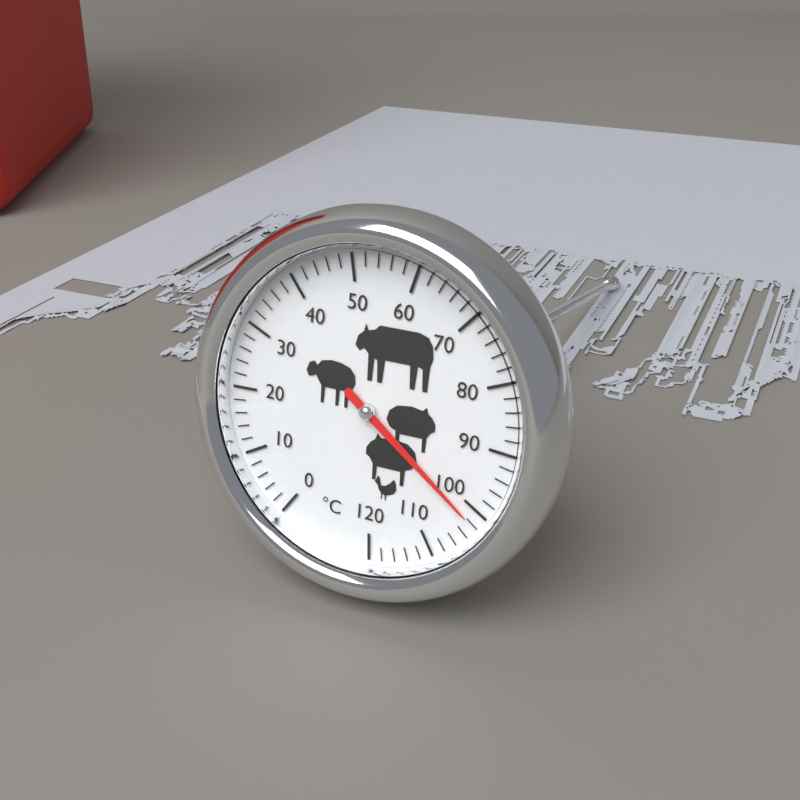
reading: 102 °C
